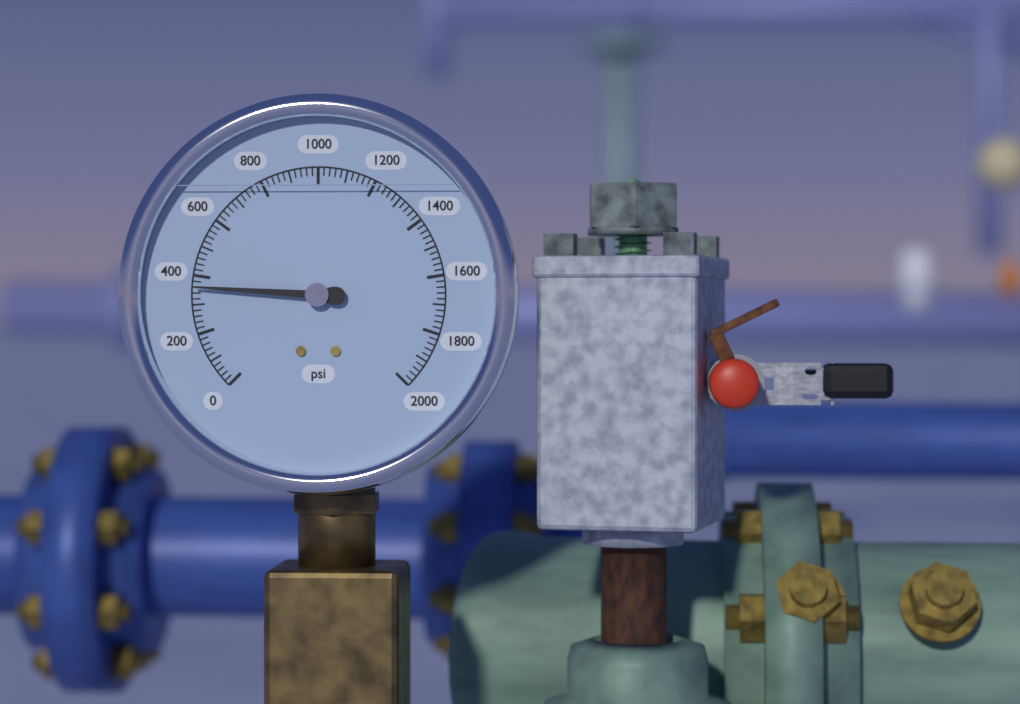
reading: 360 psi
